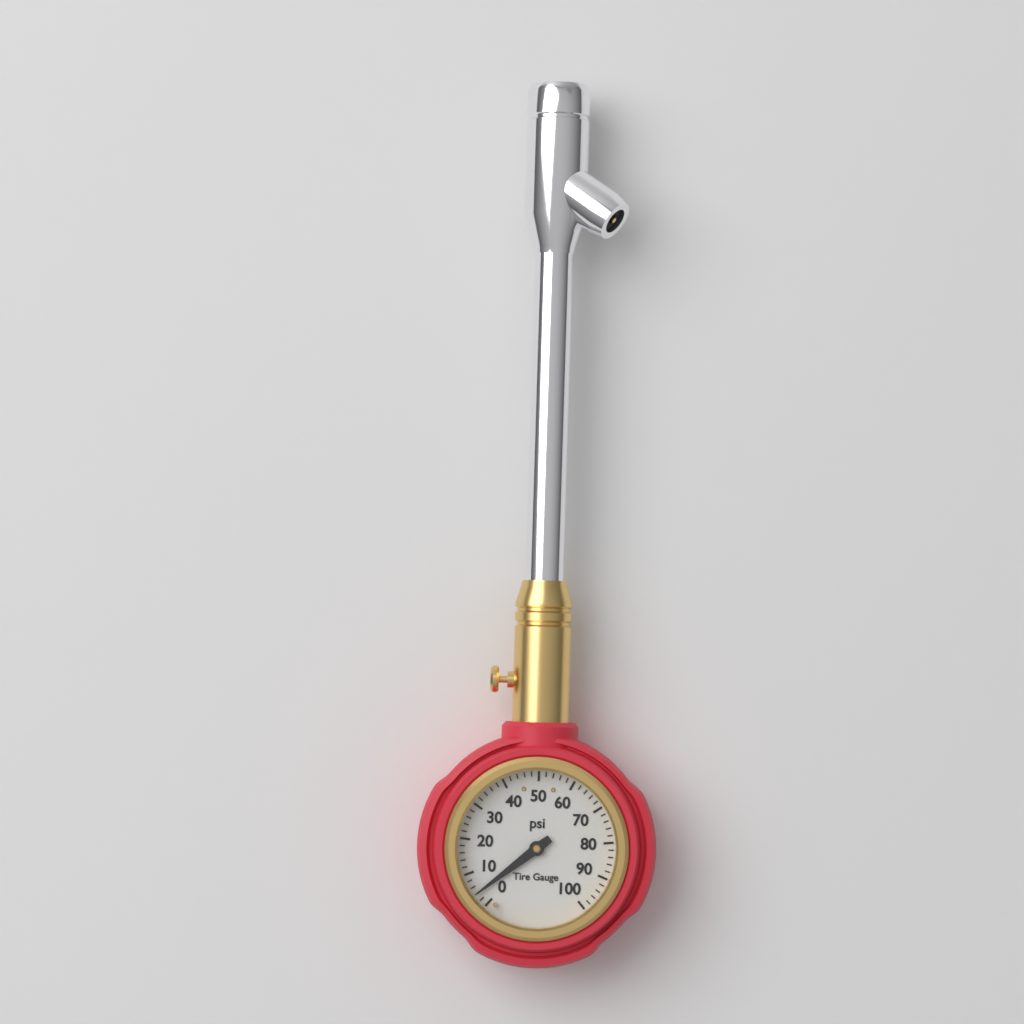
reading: 4 psi
